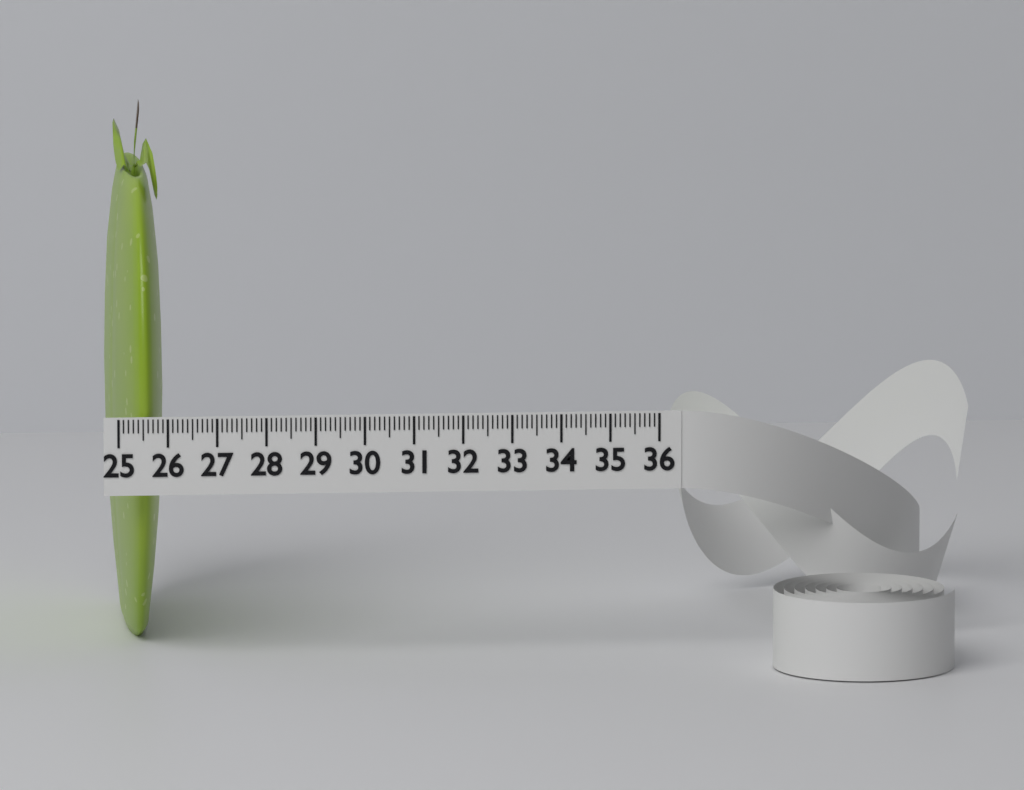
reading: 26.1 (no unit)
